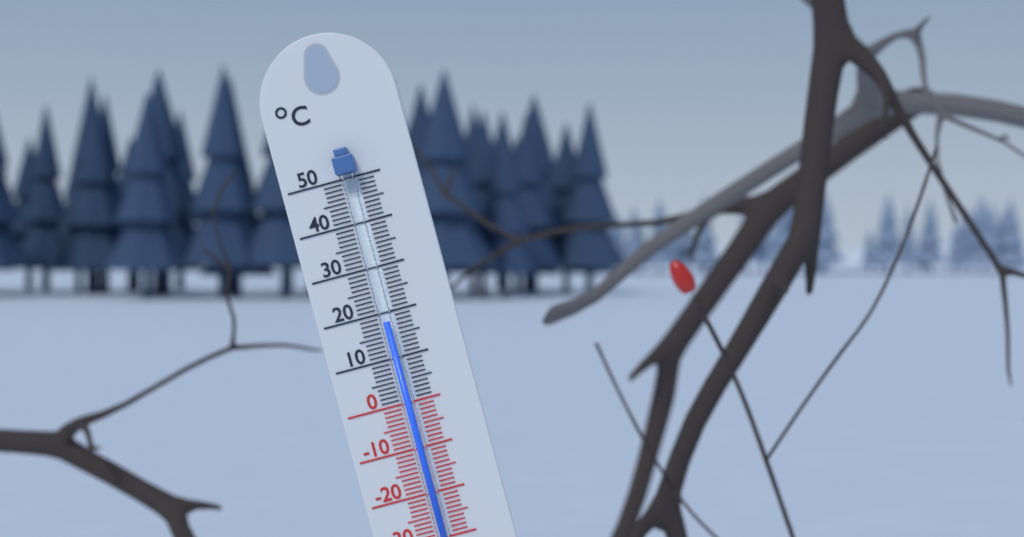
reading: 18 °C
